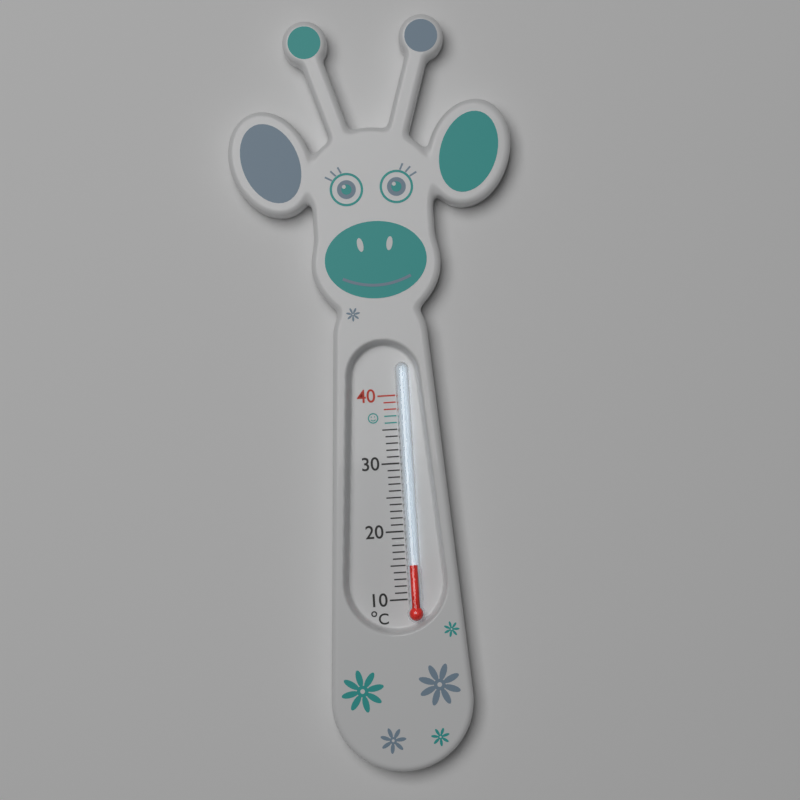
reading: 15 °C
